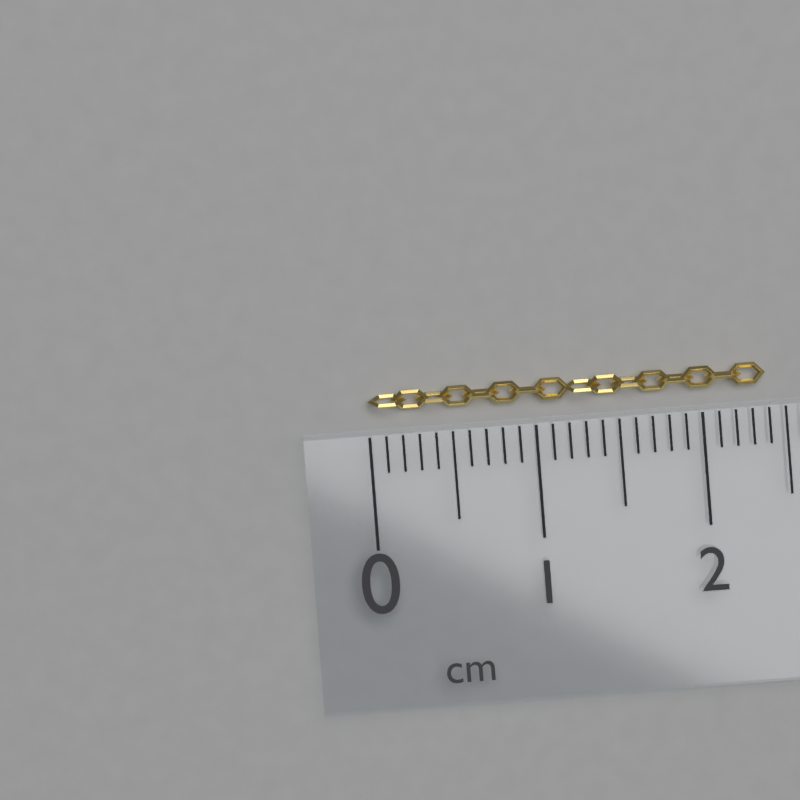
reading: 2.4 cm
